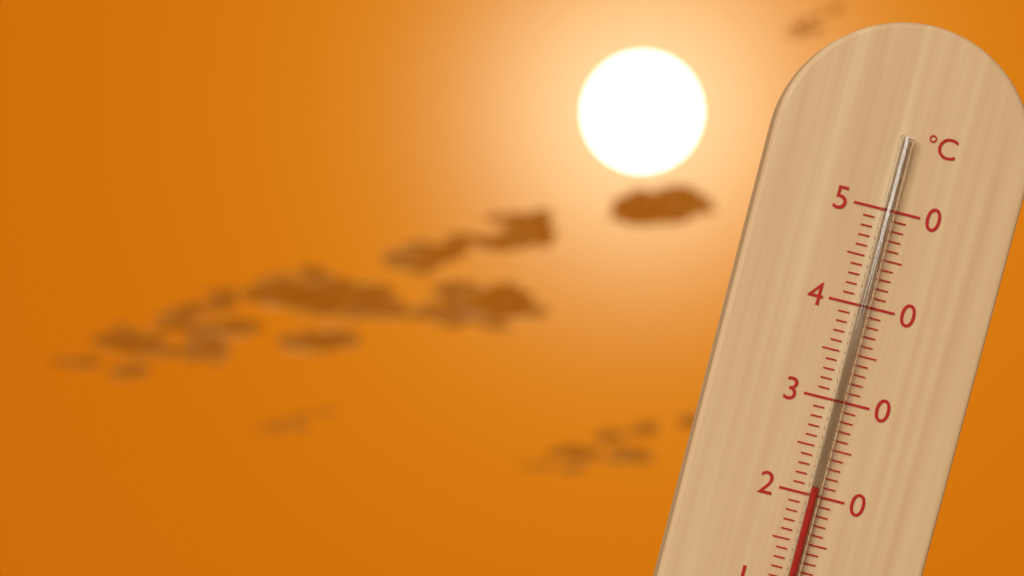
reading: 21 °C
